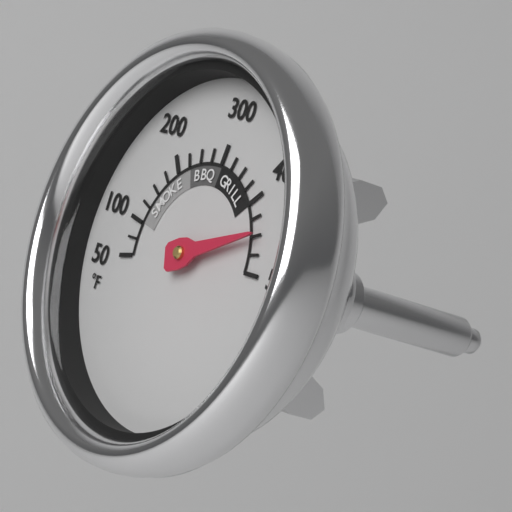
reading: 450 °F
